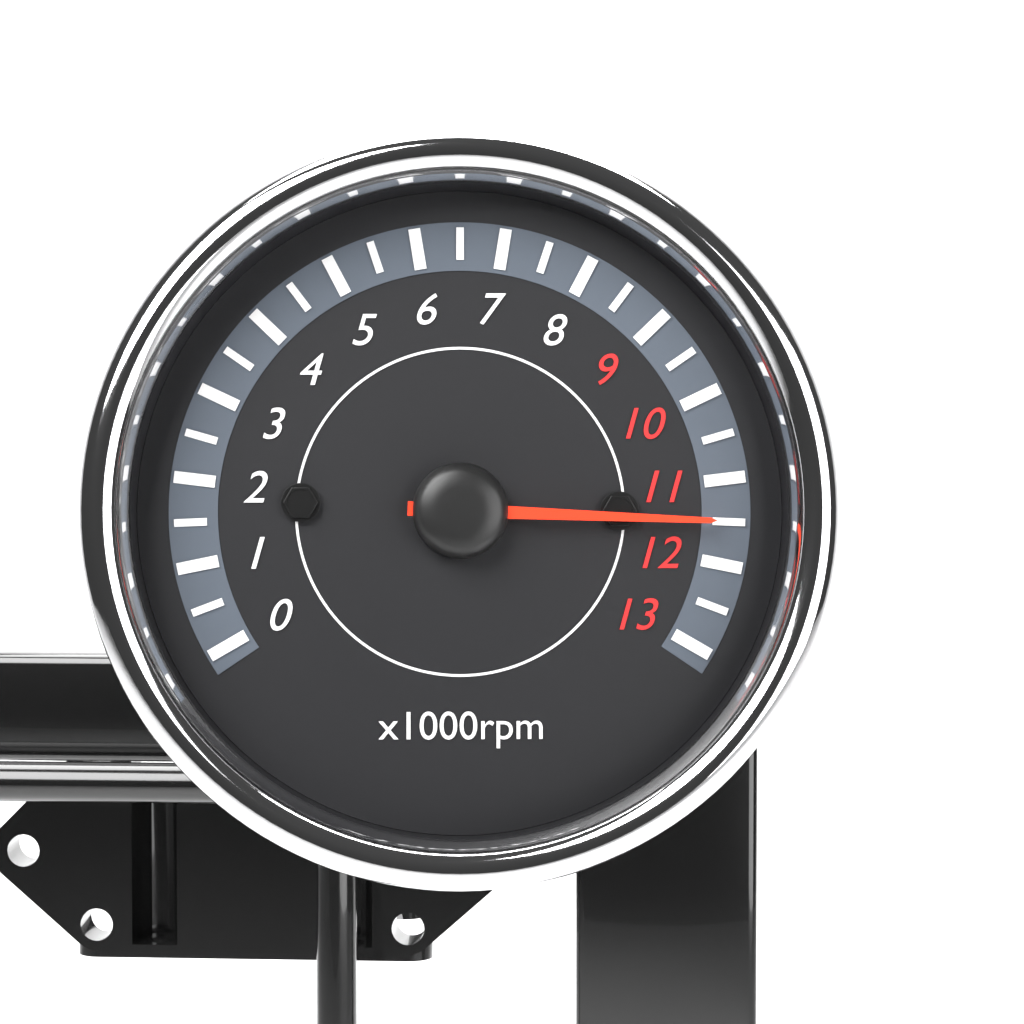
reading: 11500 rpm
